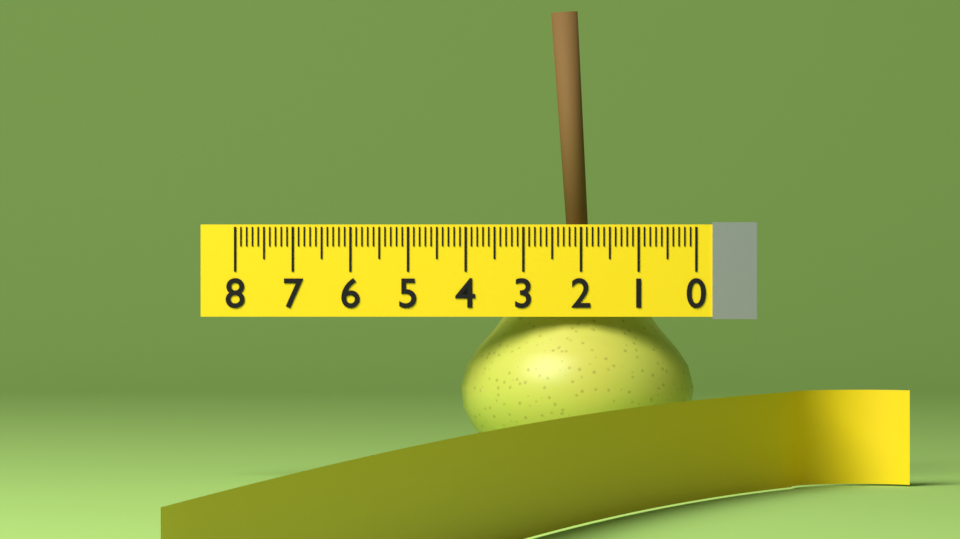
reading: 4.1 (no unit)
